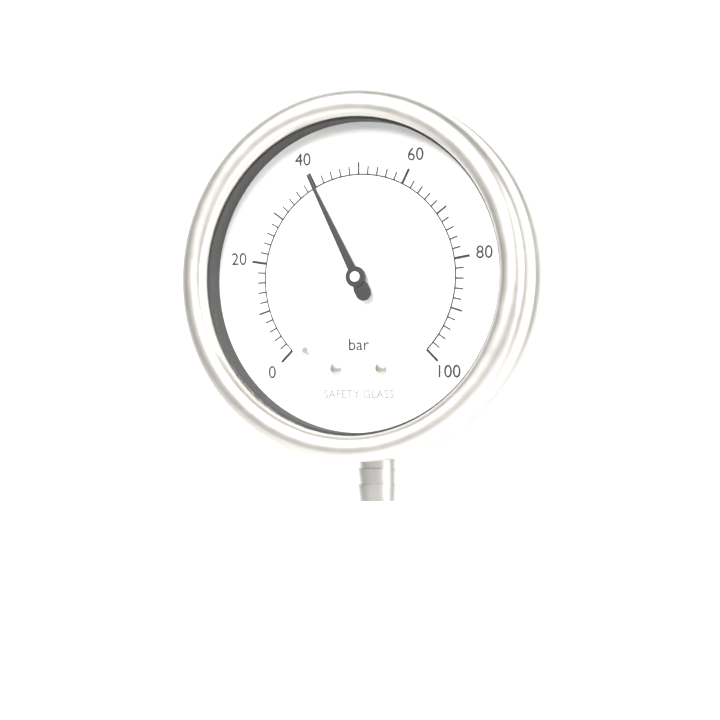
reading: 40 bar
